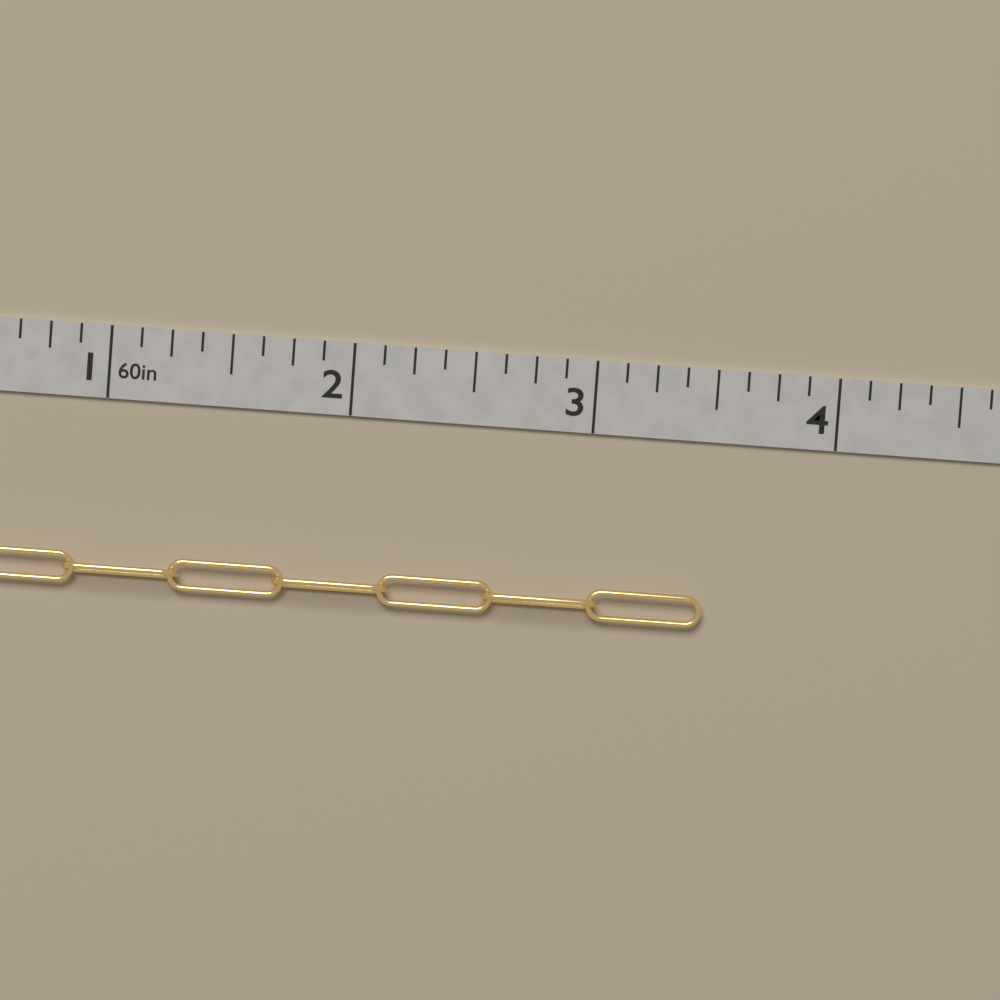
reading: 3.500 in
